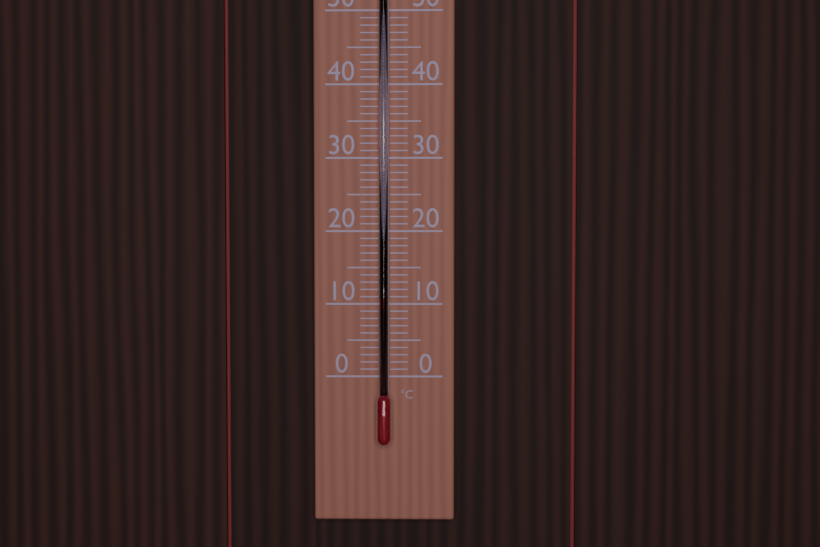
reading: 11 °C
